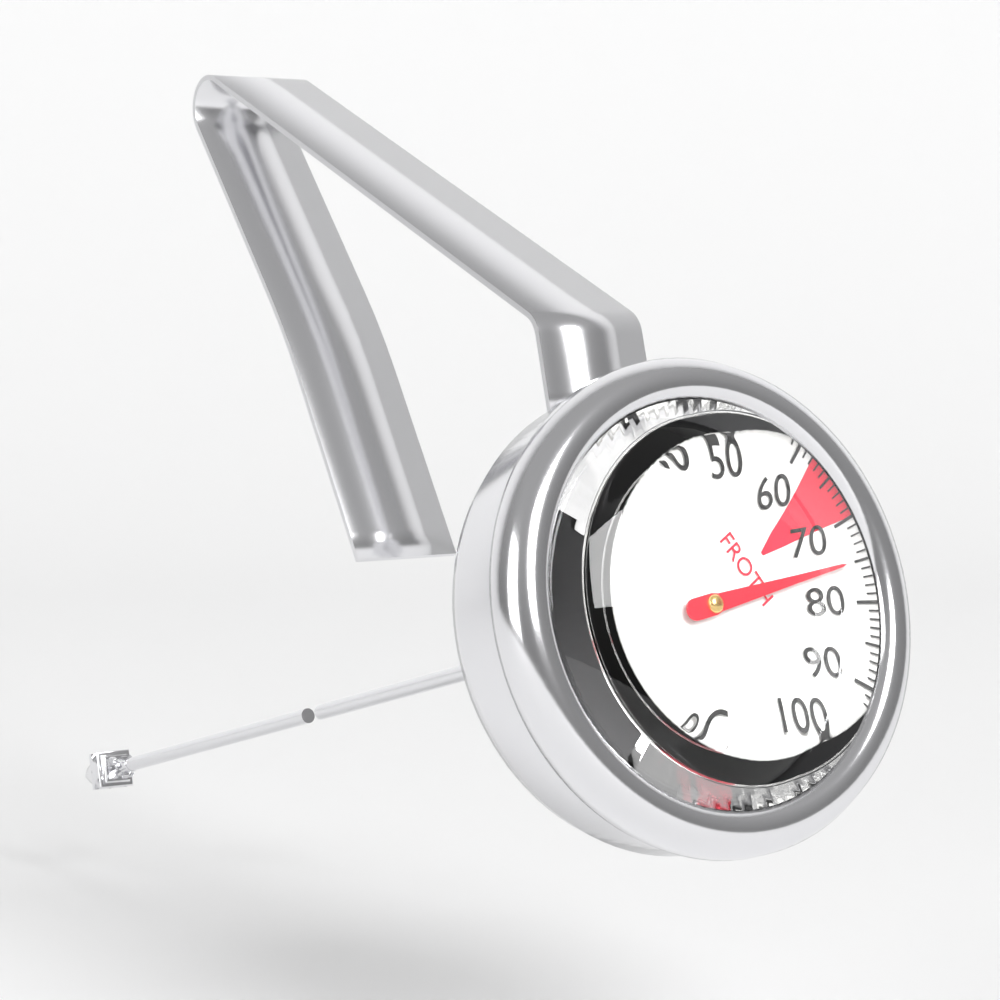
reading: 75 °C
